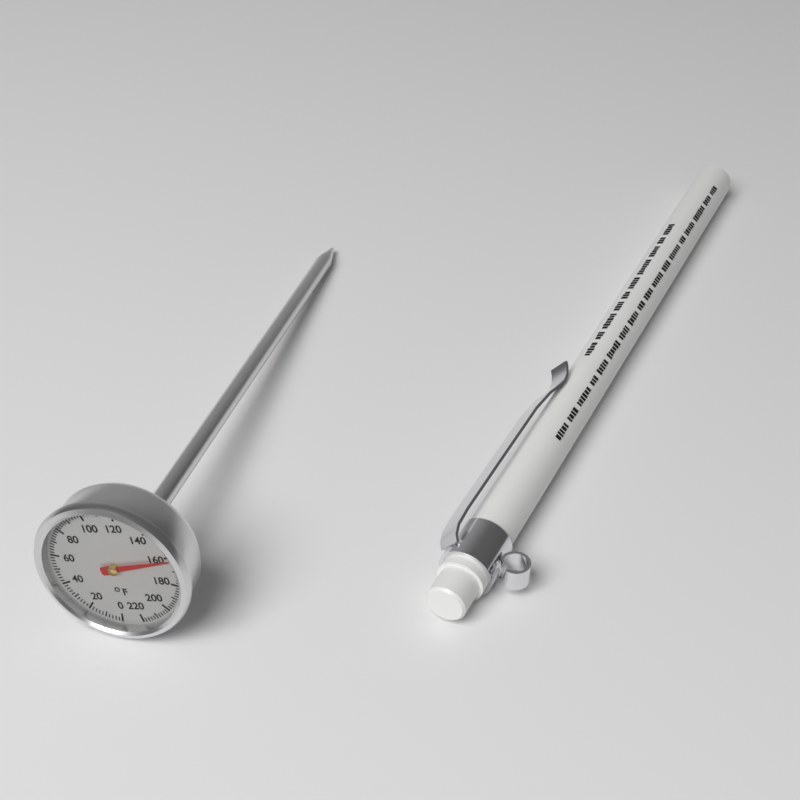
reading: 162 °F
